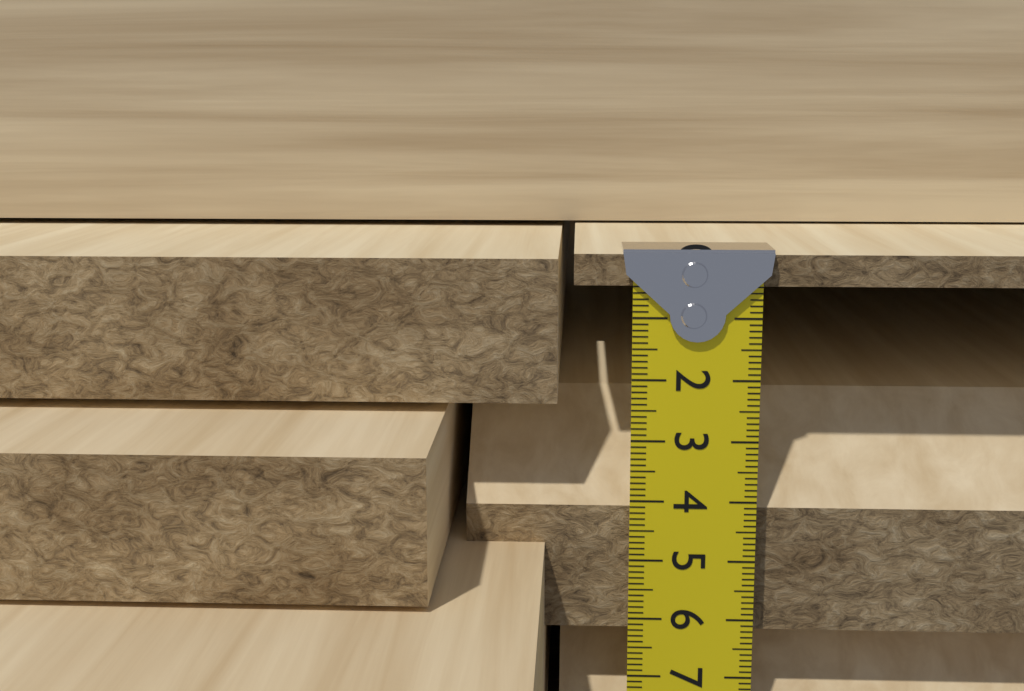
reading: 0.5 cm
